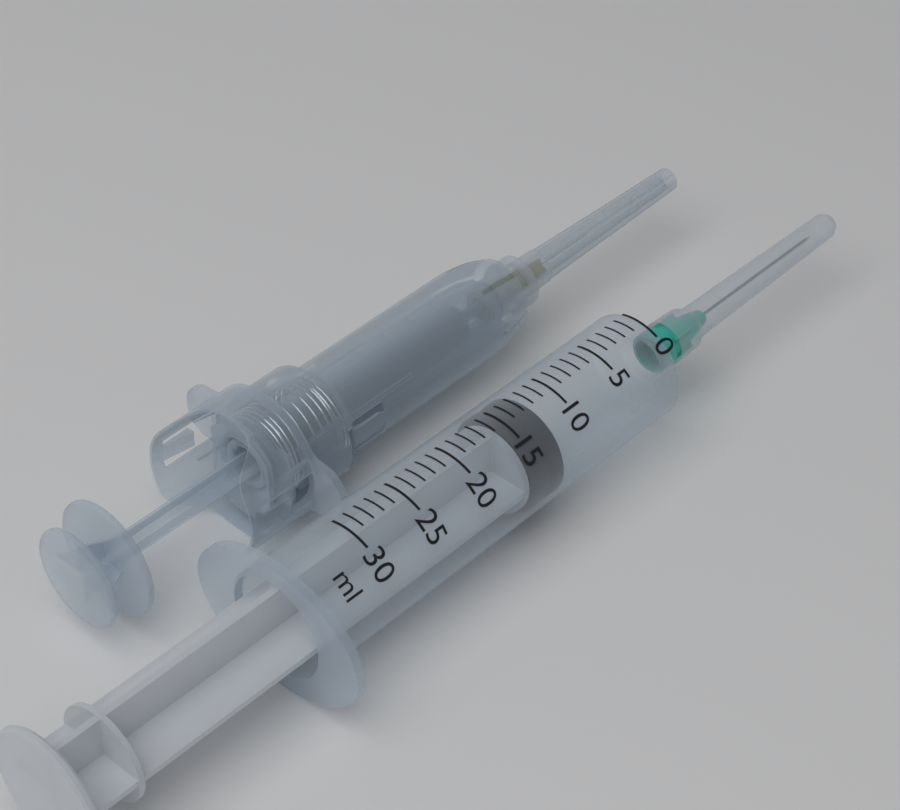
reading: 12 ml
